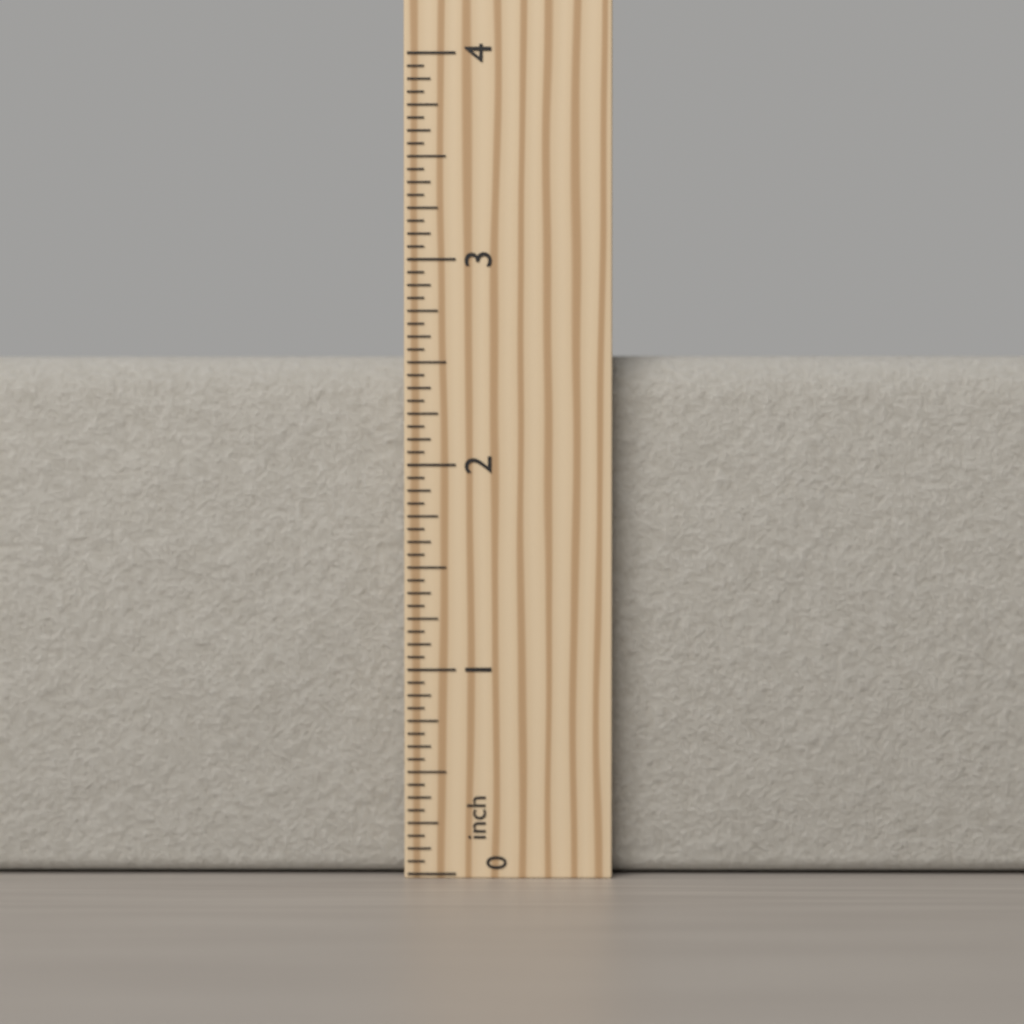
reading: 2.5625 inch
